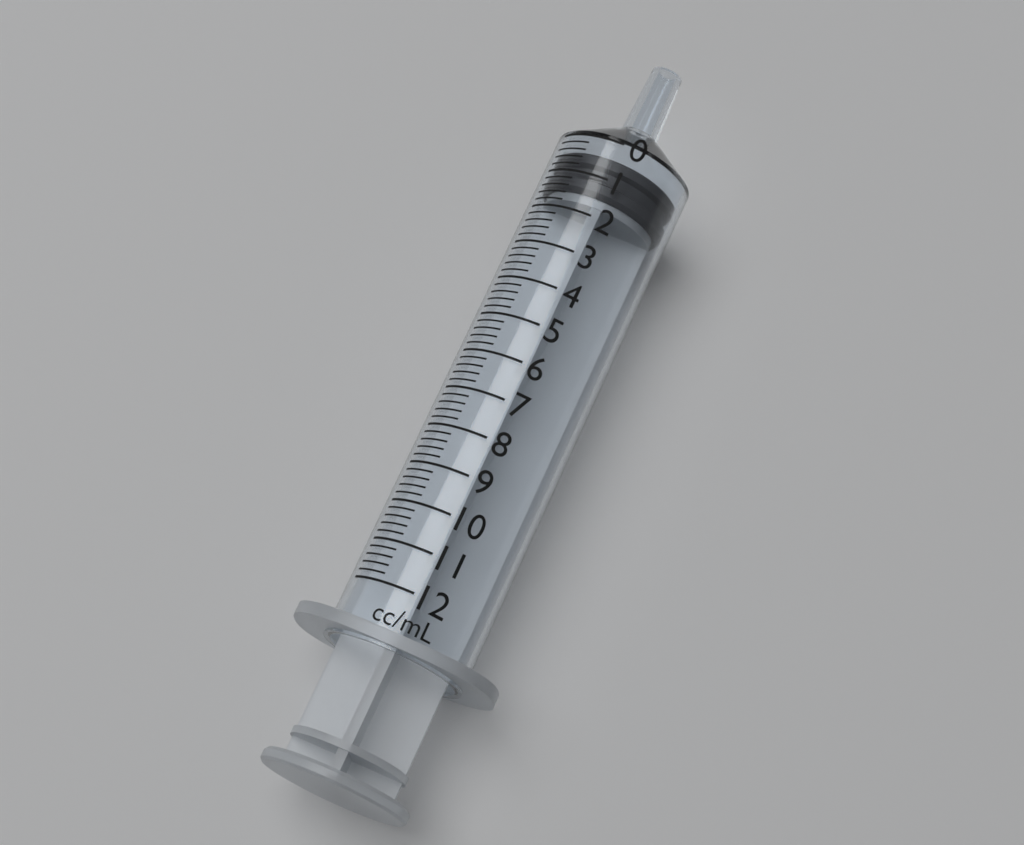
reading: 0.4 ml
